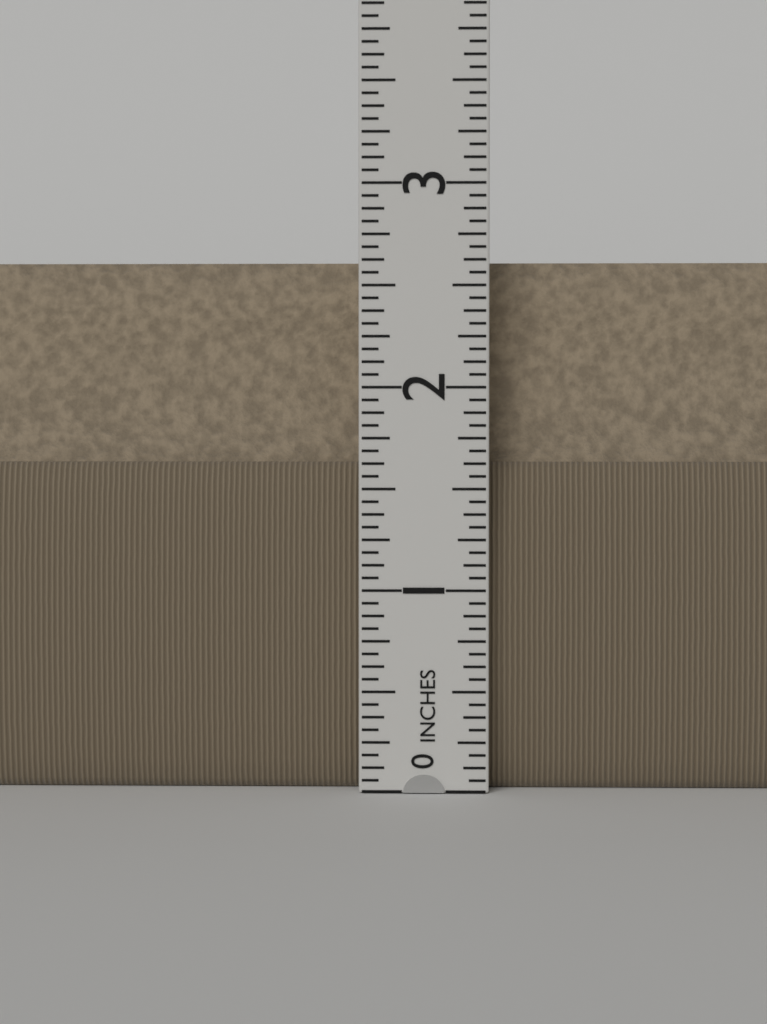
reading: 2.6250 in
